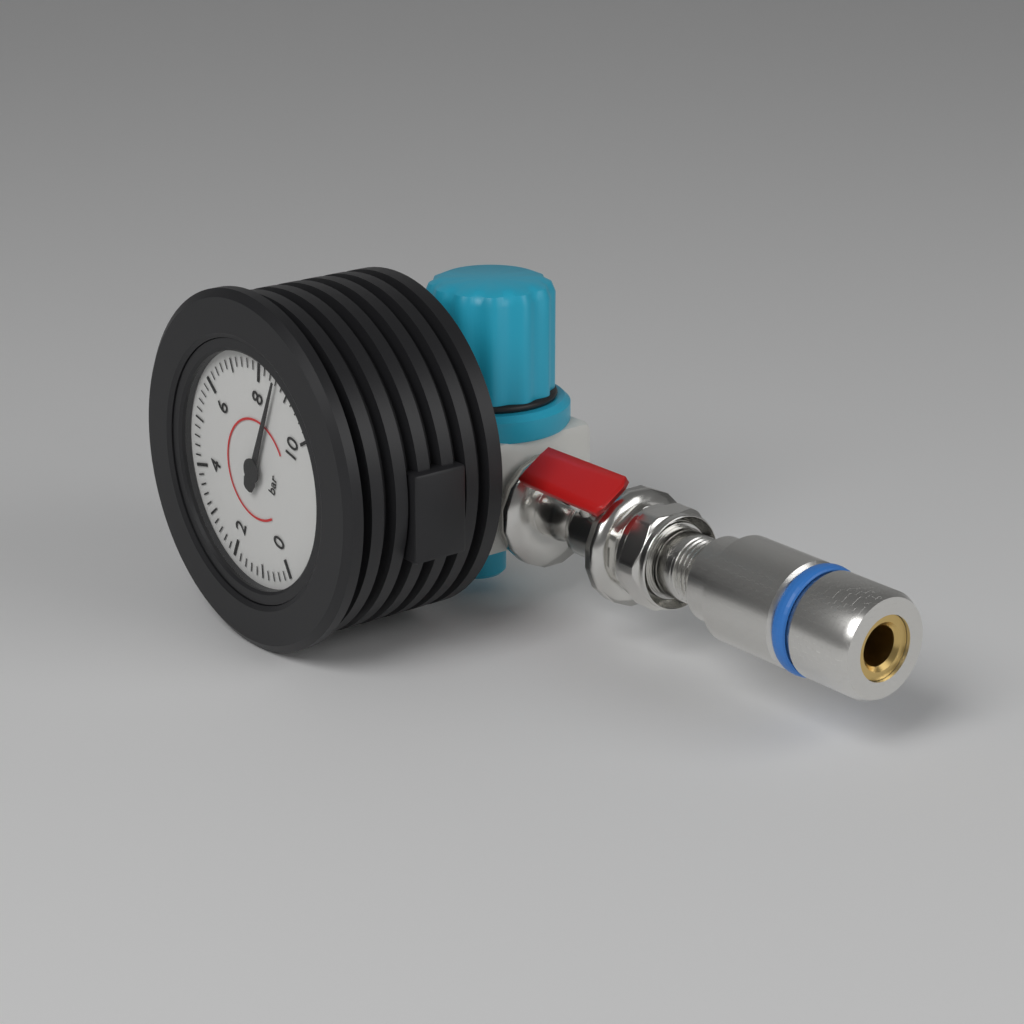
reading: 8.6 bar
